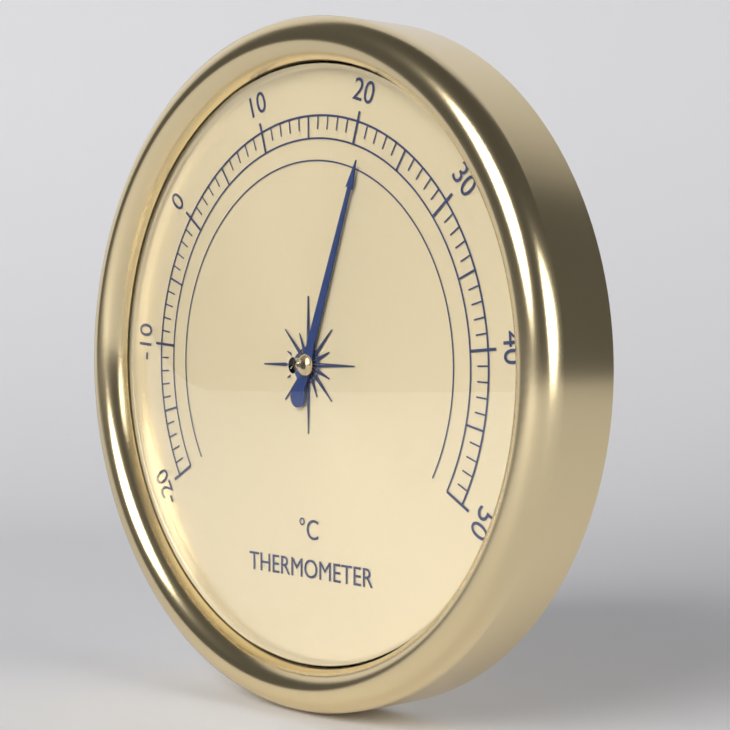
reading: 21 °C
